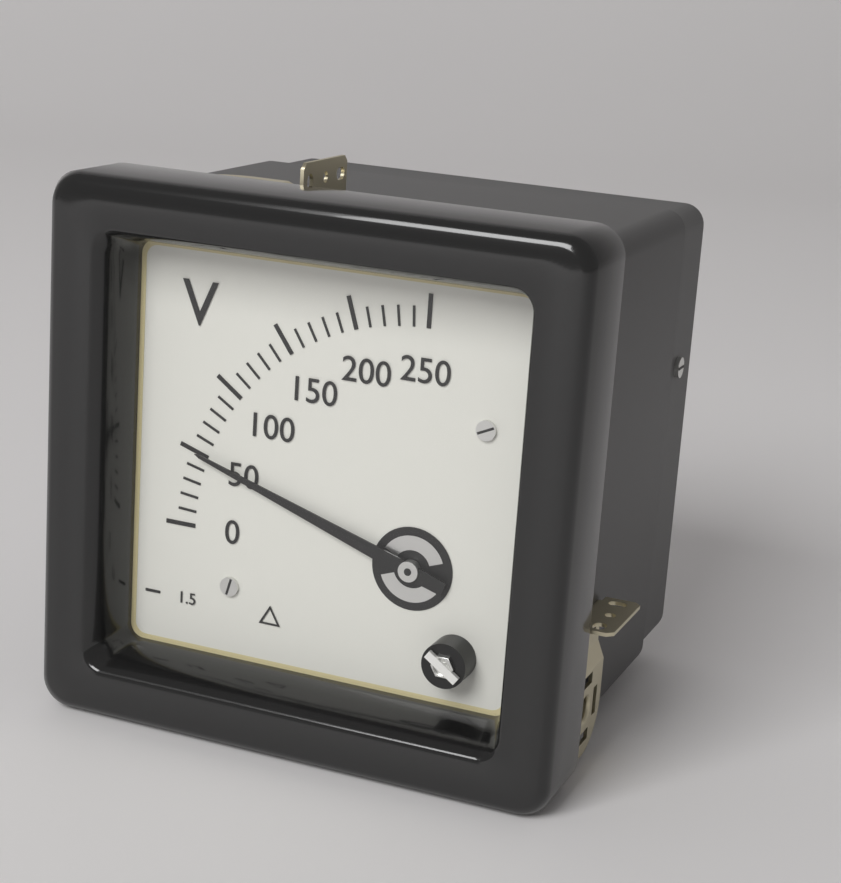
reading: 50 V
